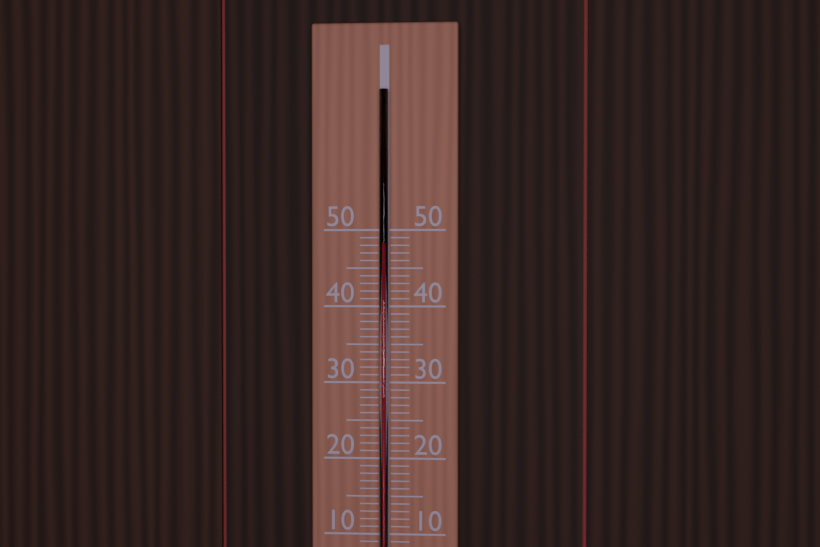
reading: 48 °C
